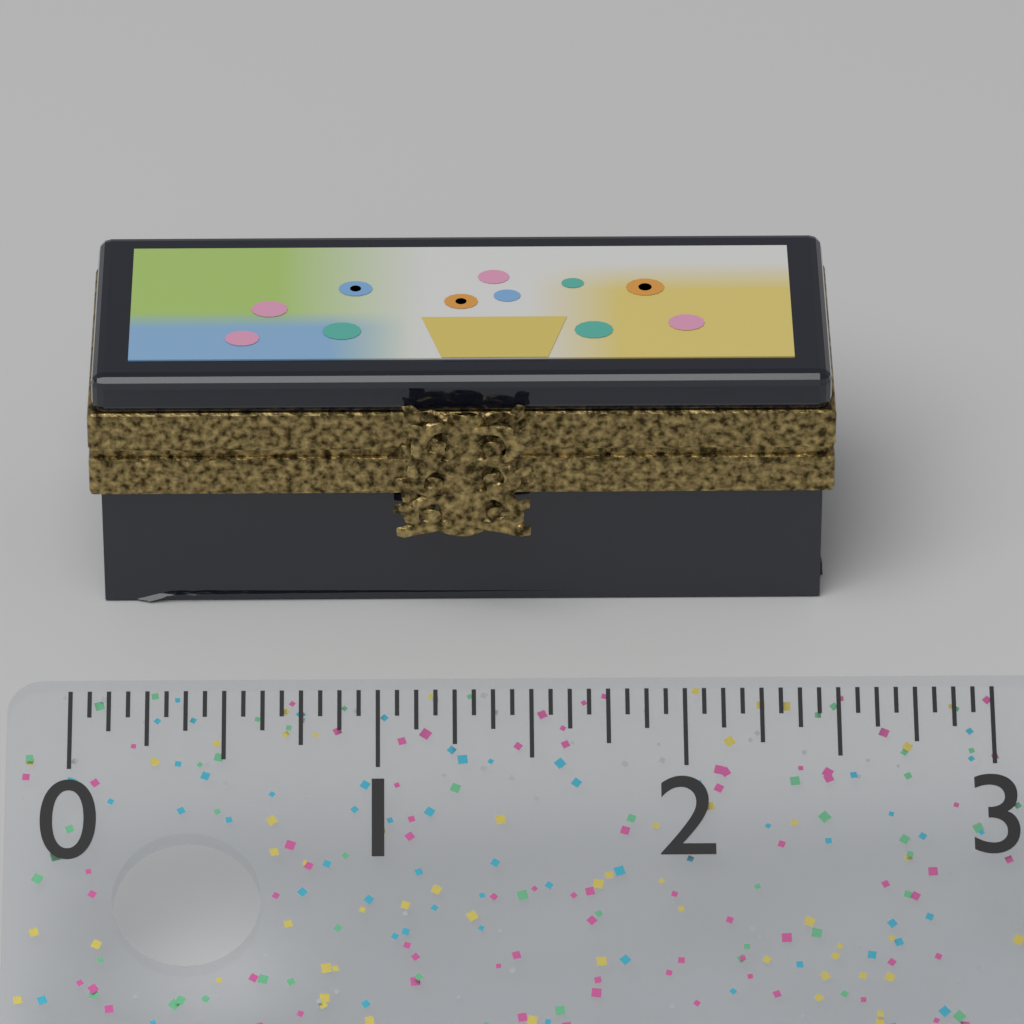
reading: 2.5625 (no unit)
